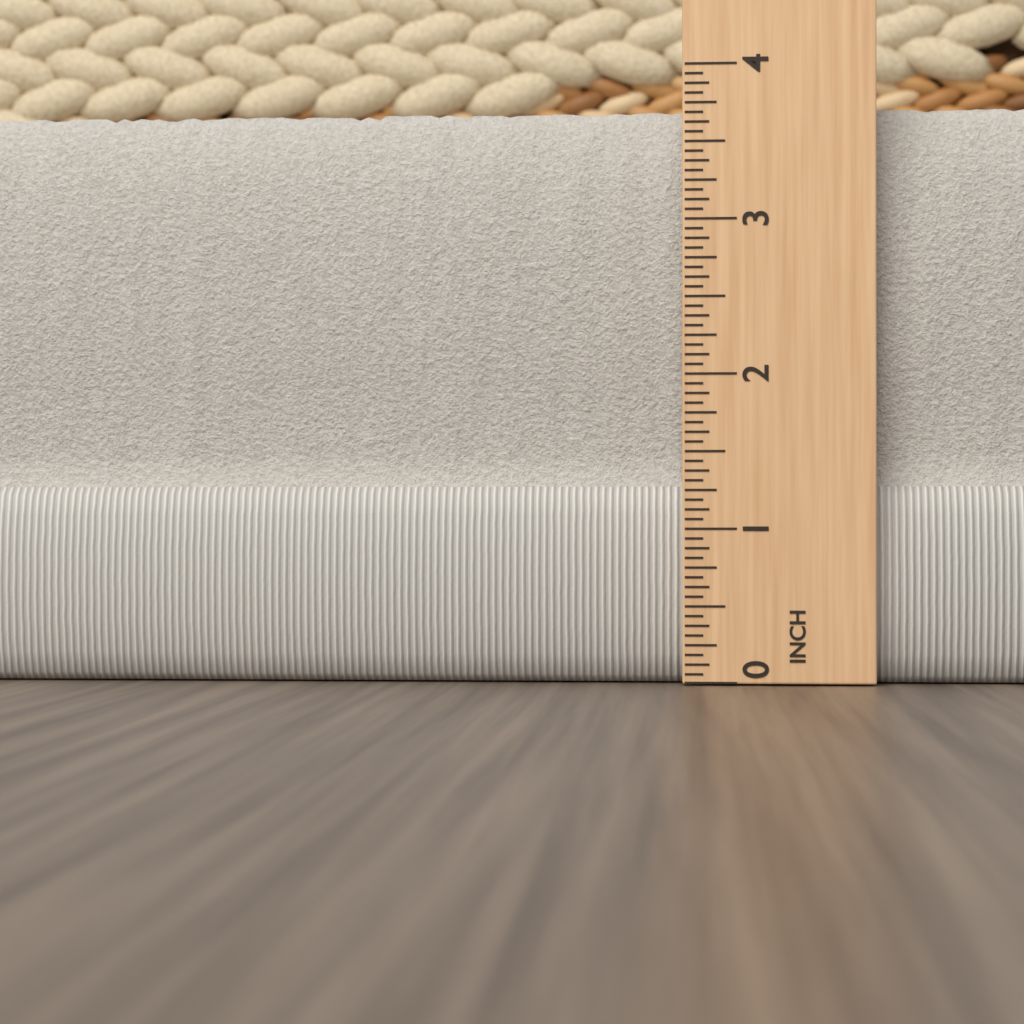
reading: 3.7500 in
